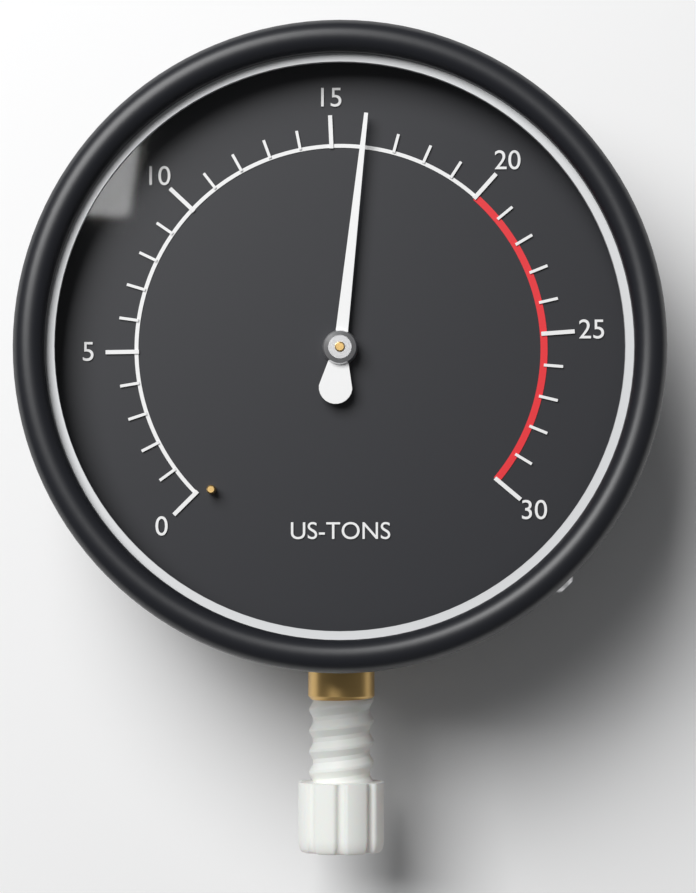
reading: 16 US-TONS
